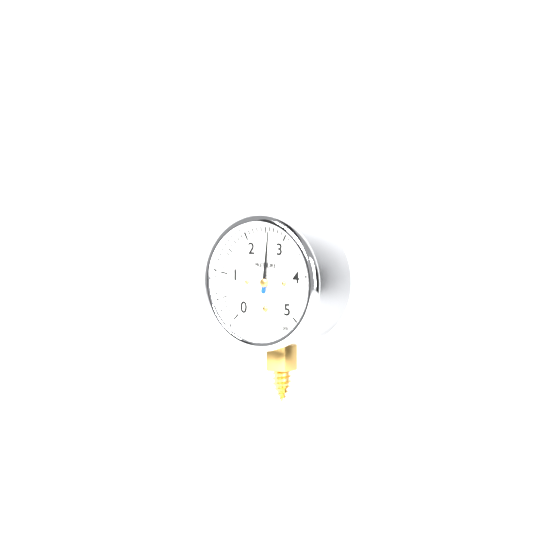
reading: 2.6 psi
